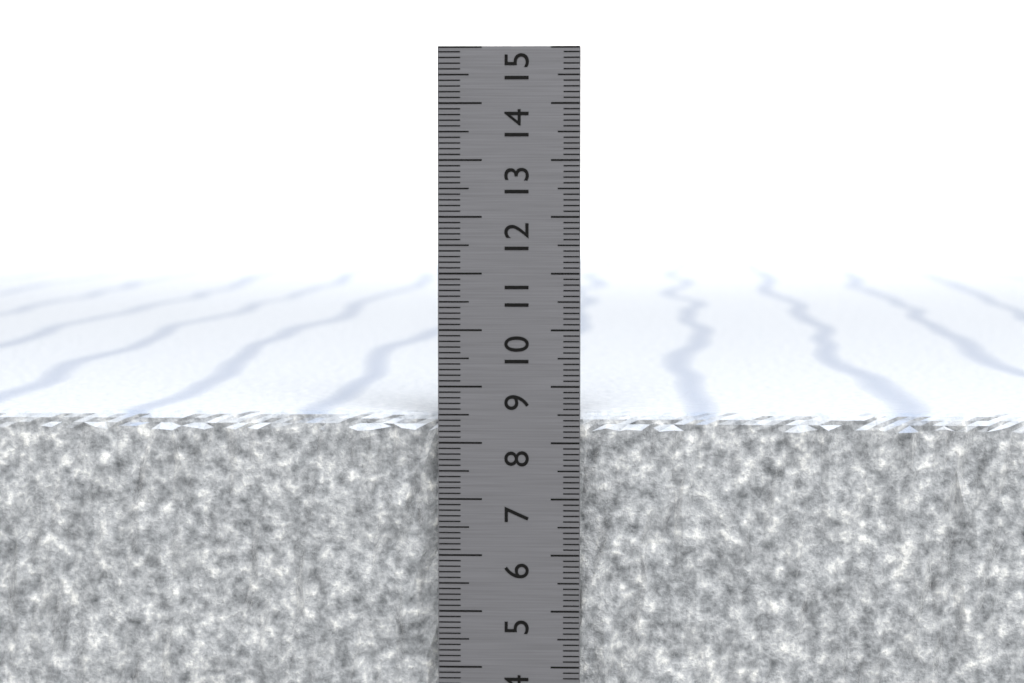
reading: 8.5 cm
